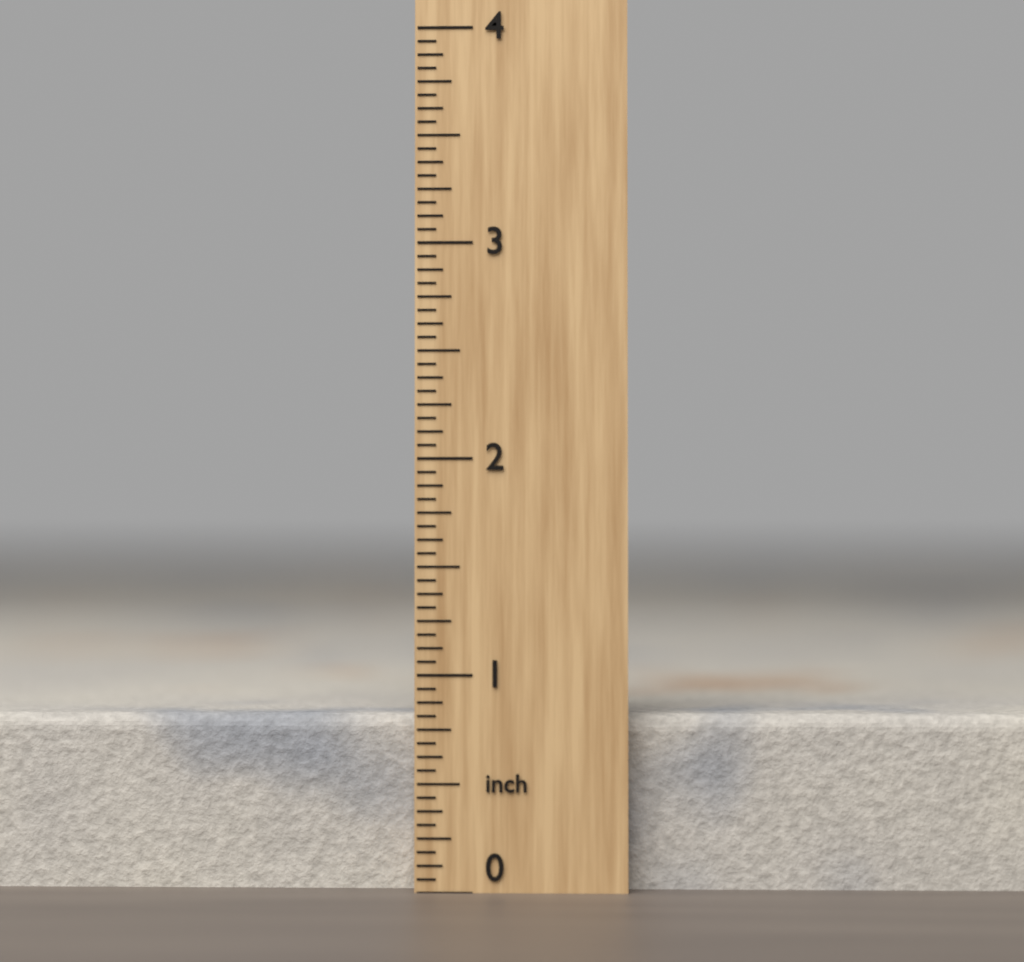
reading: 0.8125 inch
